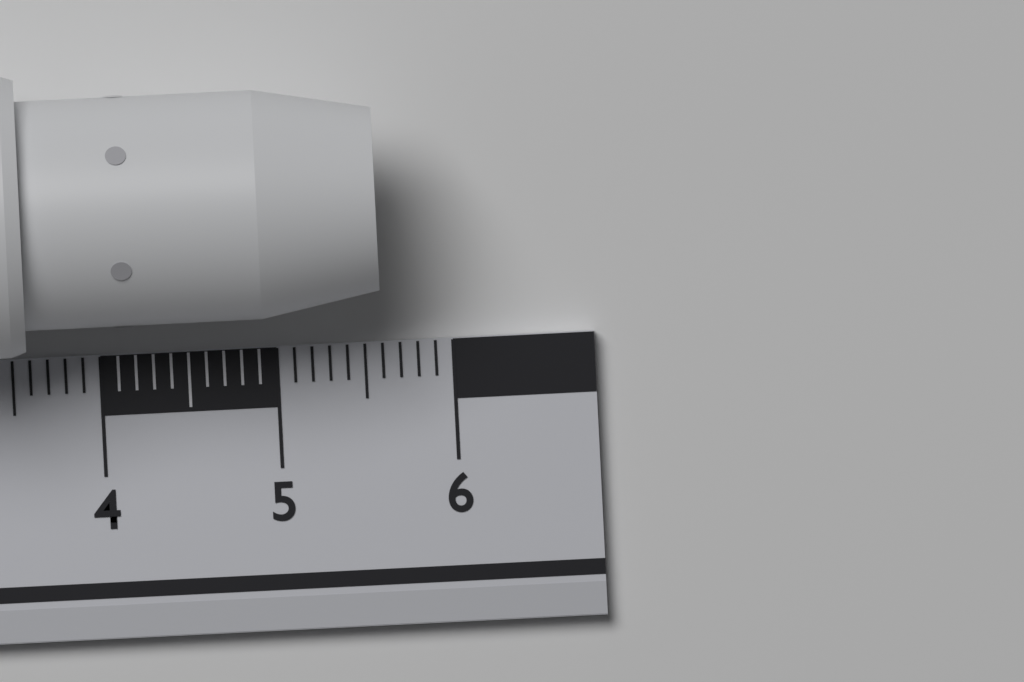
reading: 5.6 cm
